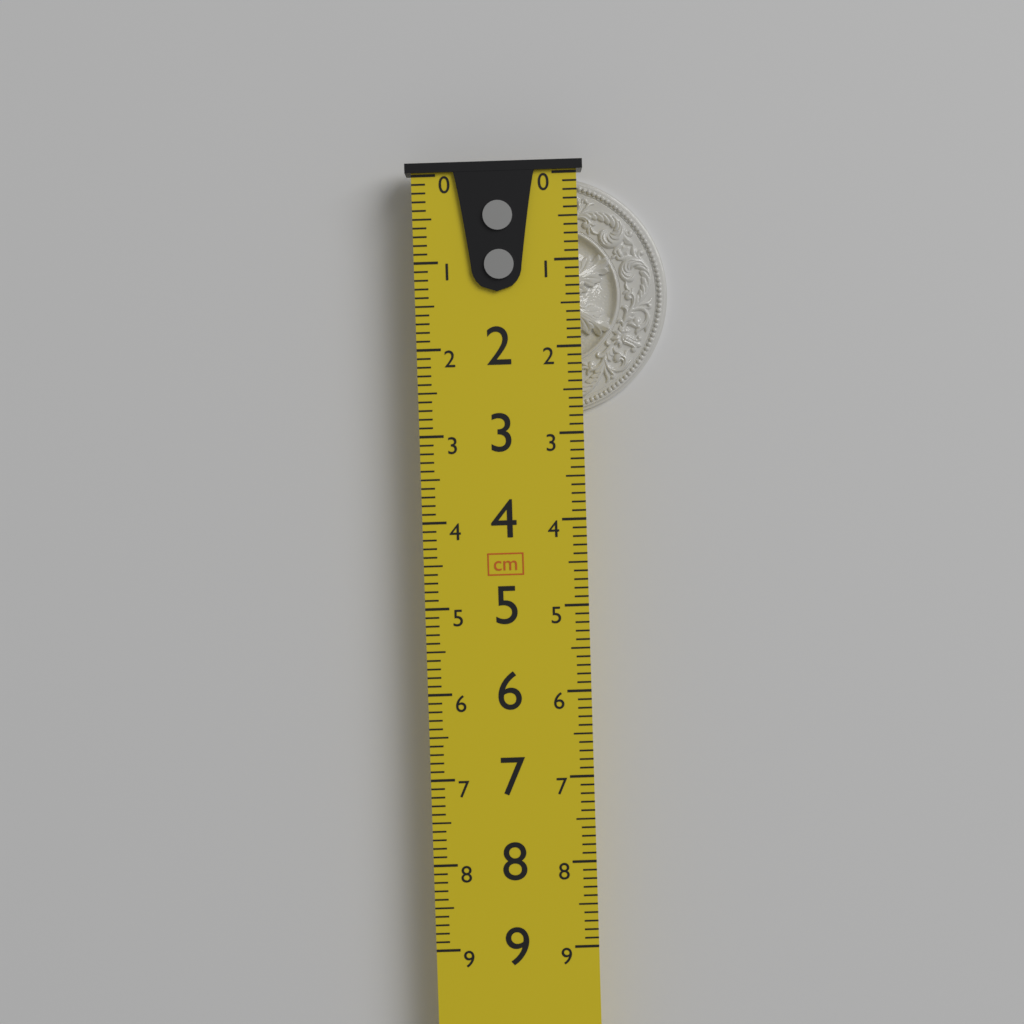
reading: 2.8 cm
